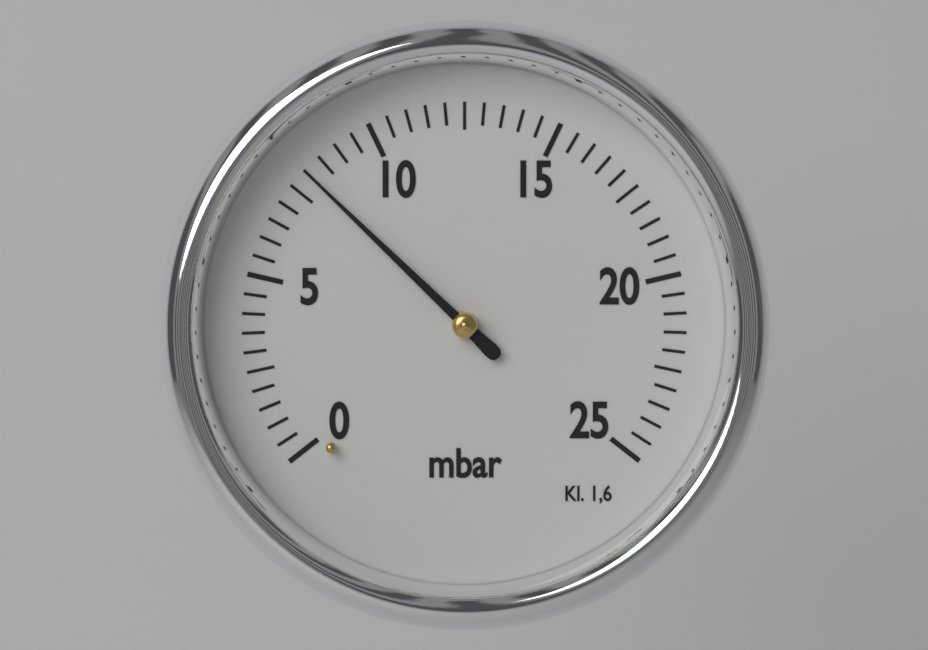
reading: 8.0 mbar
